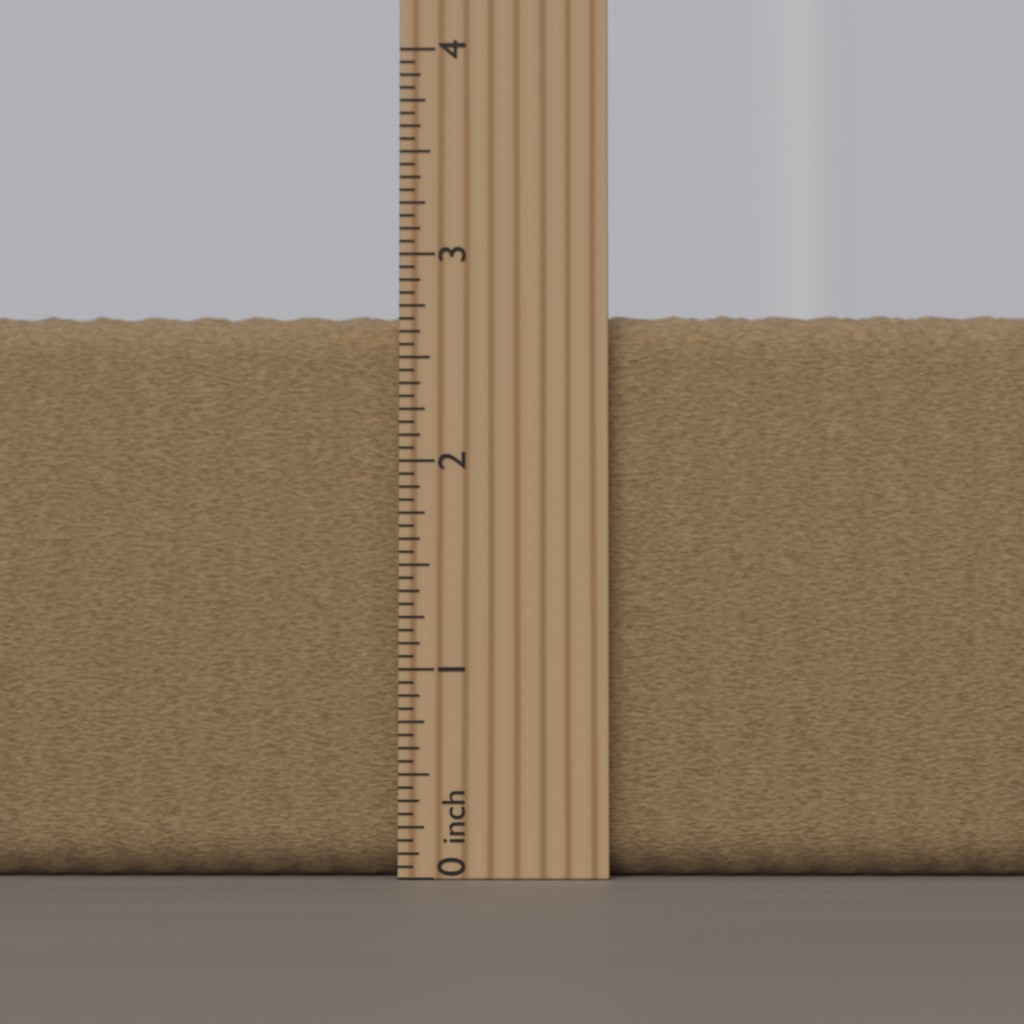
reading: 2.7500 inch
